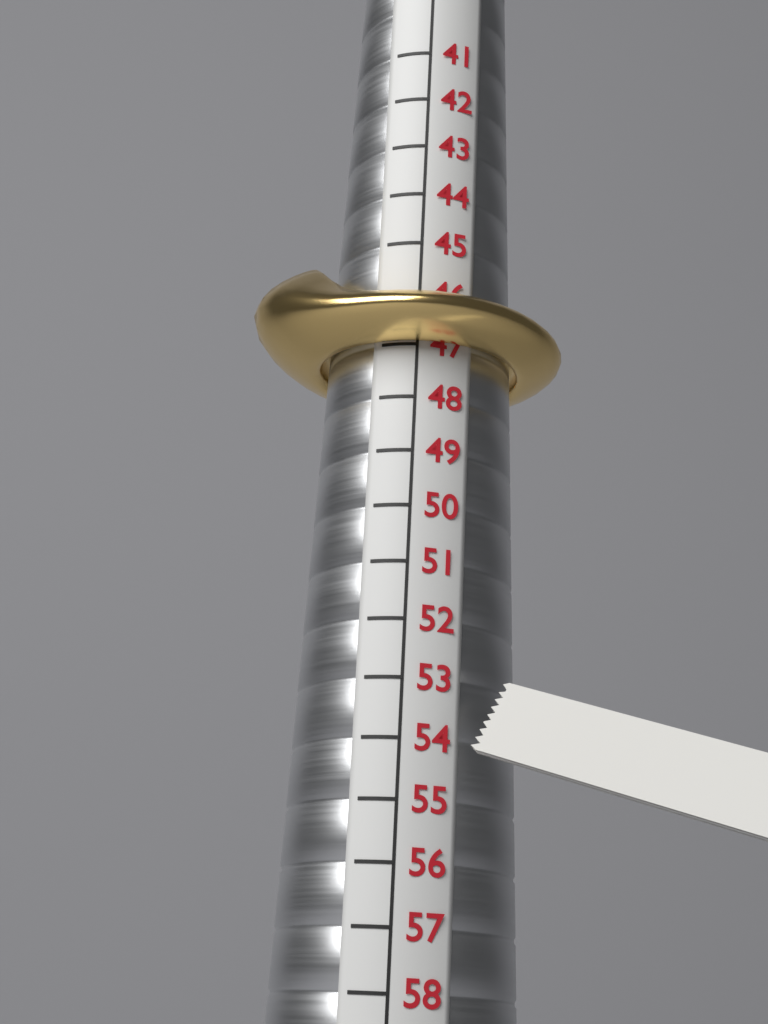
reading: 47 (no unit)
